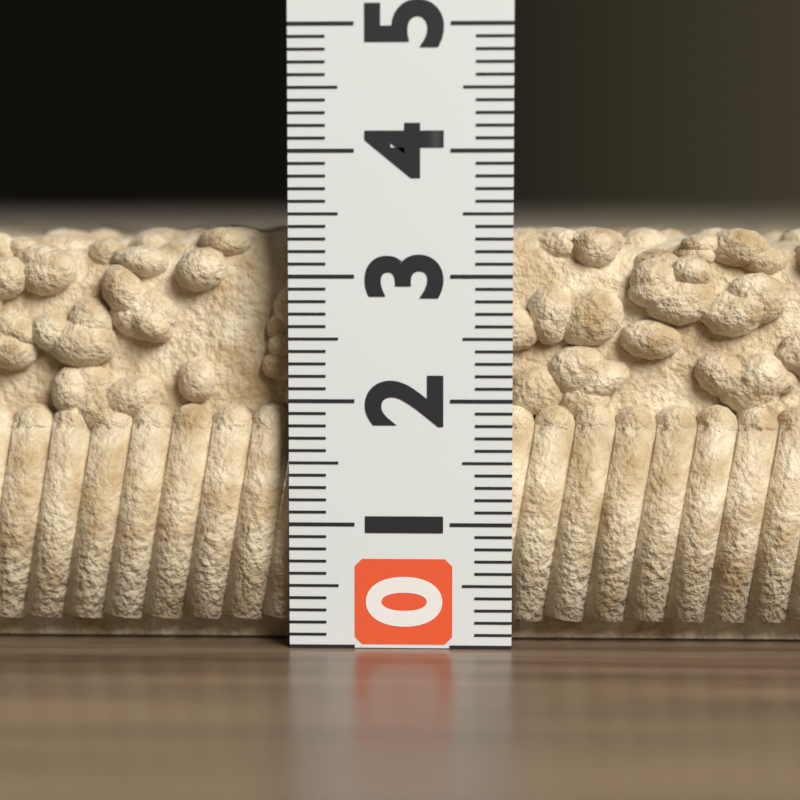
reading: 3.4 (no unit)
